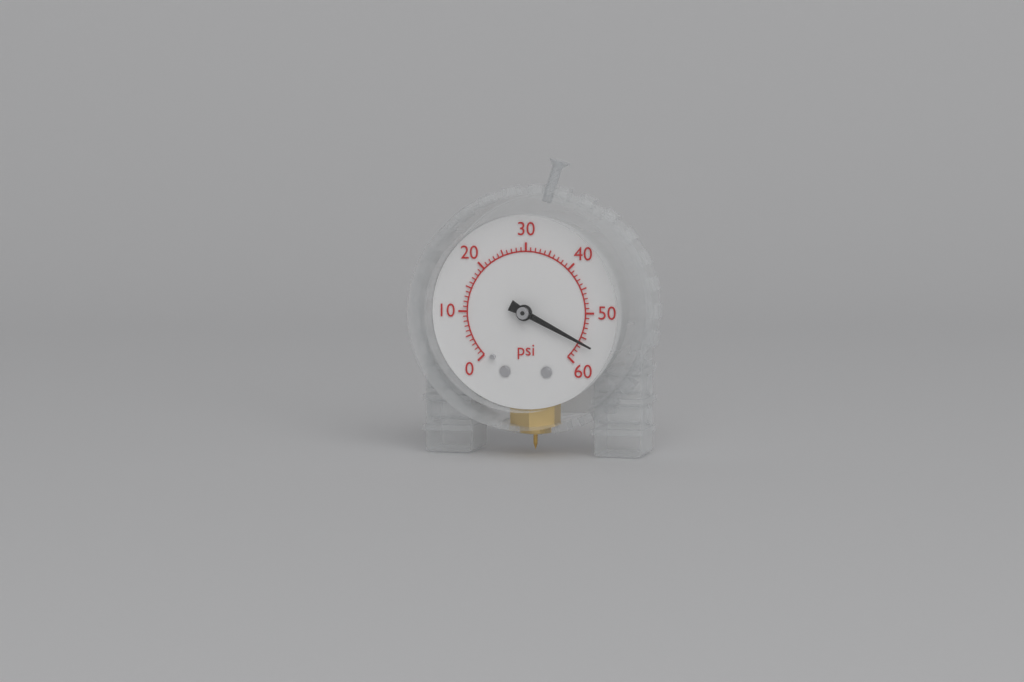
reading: 56 psi
